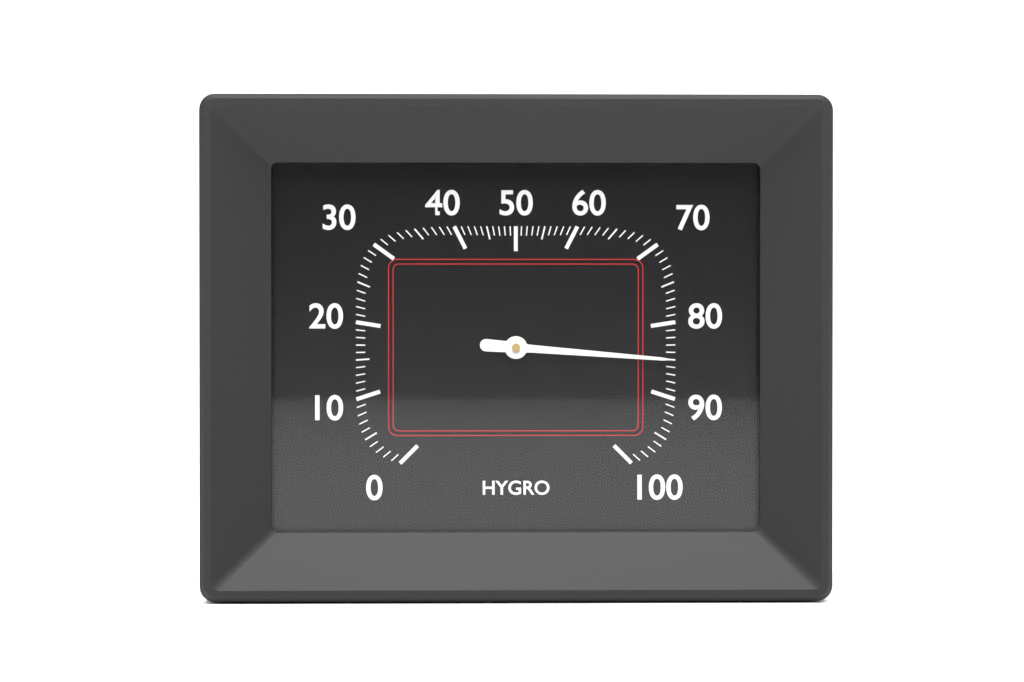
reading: 85 %
